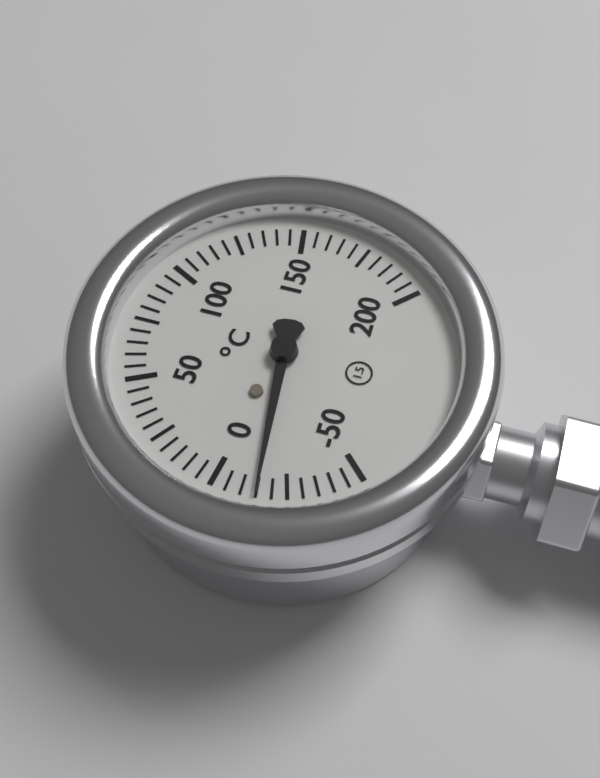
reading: -15 °C
